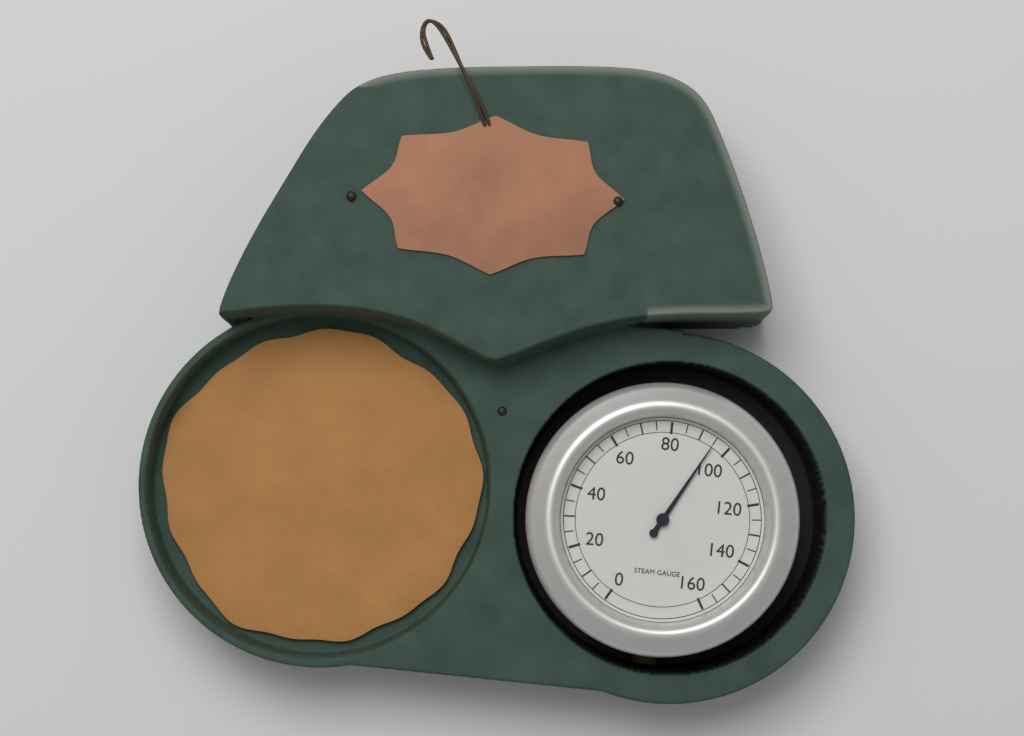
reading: 95 (no unit)
